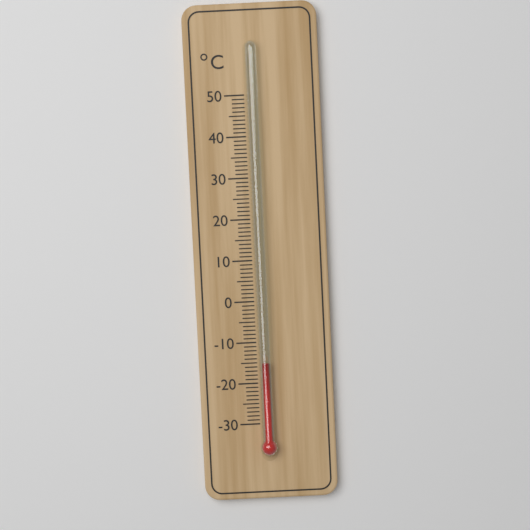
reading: -15 °C
